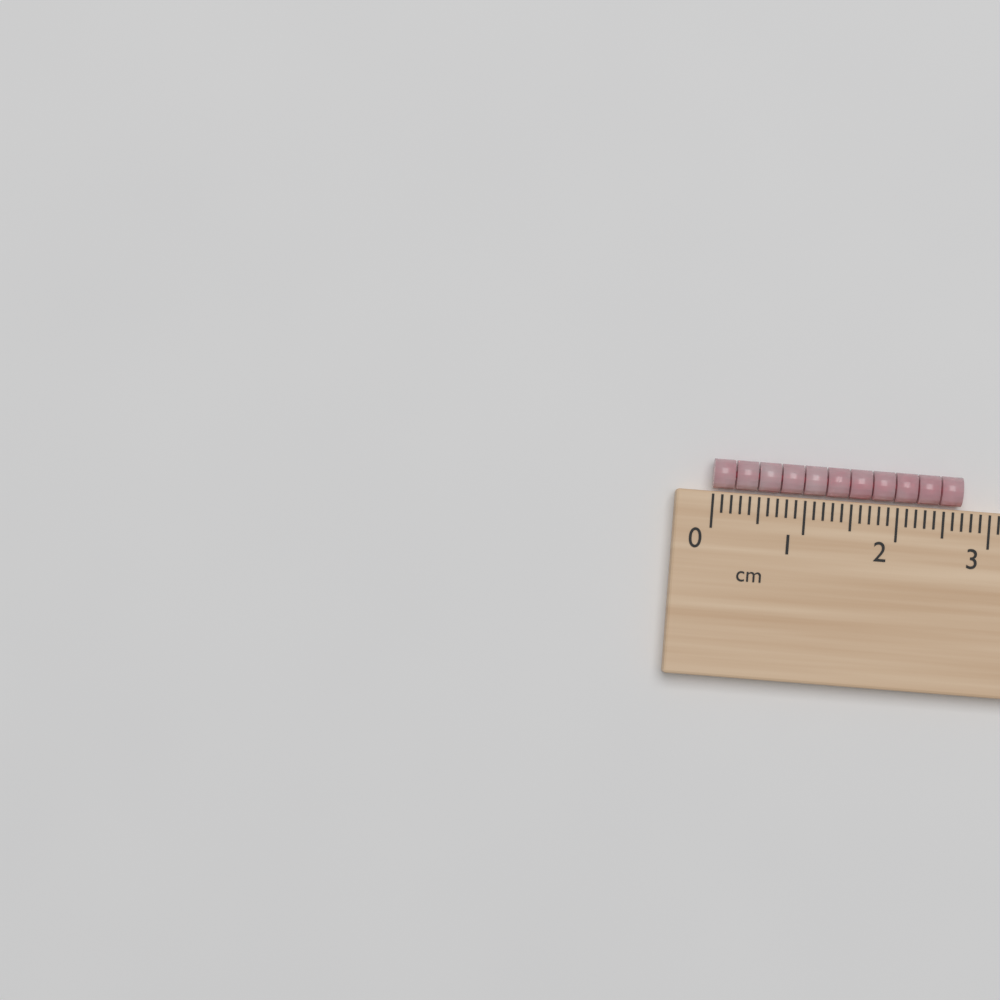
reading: 2.7 cm
